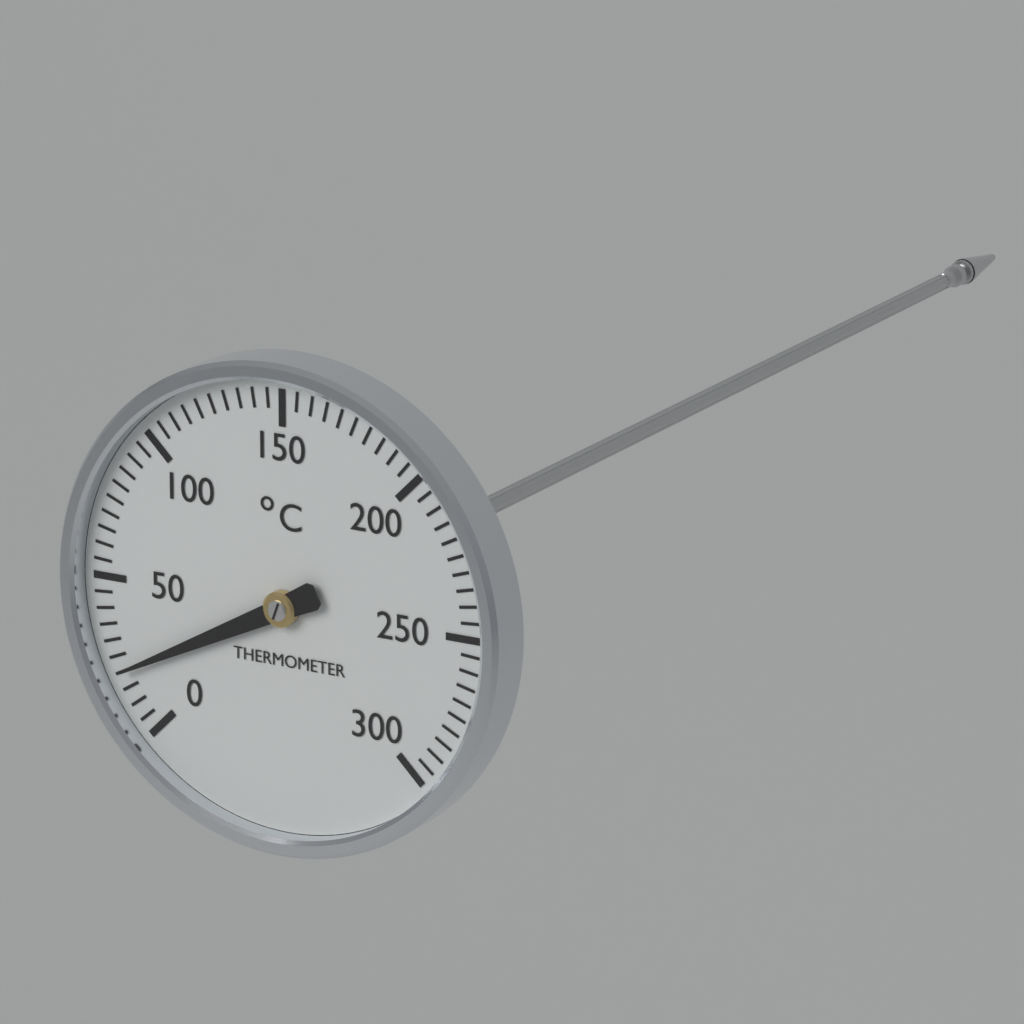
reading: 20 °C
